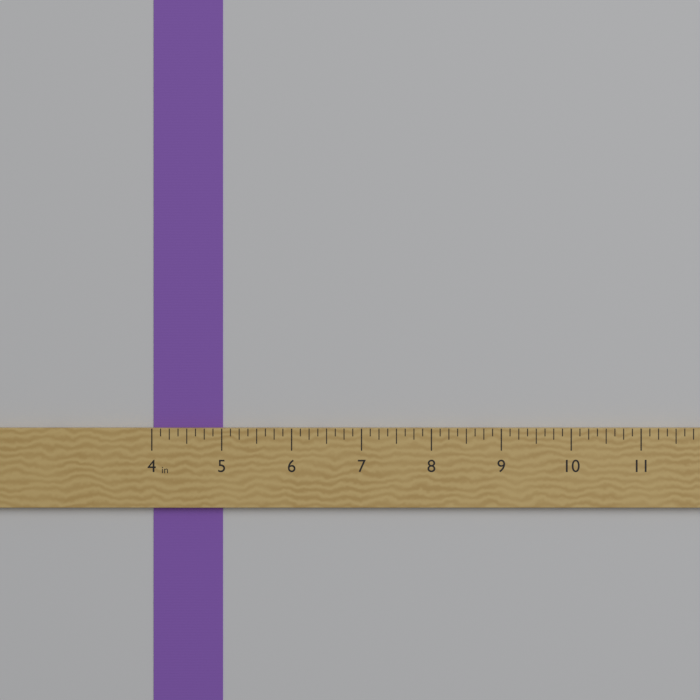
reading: 5.000 in
